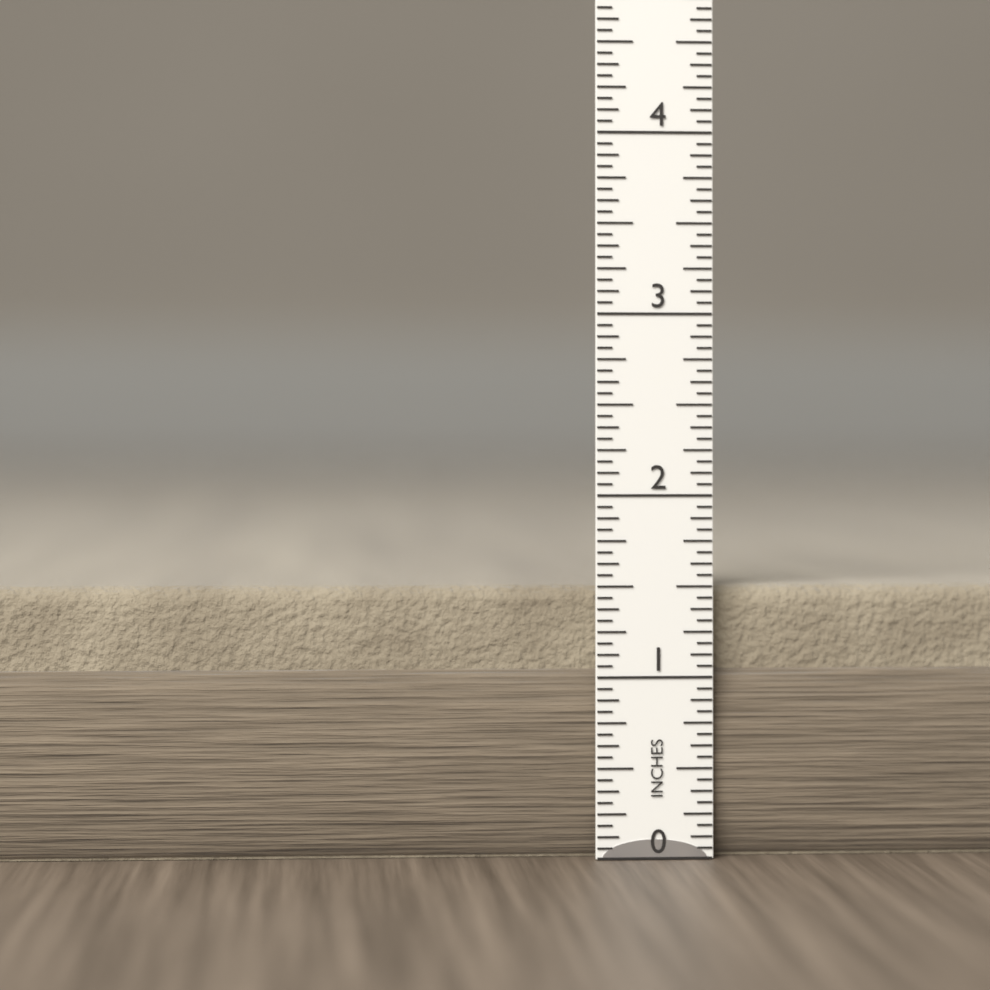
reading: 1.5000 in
